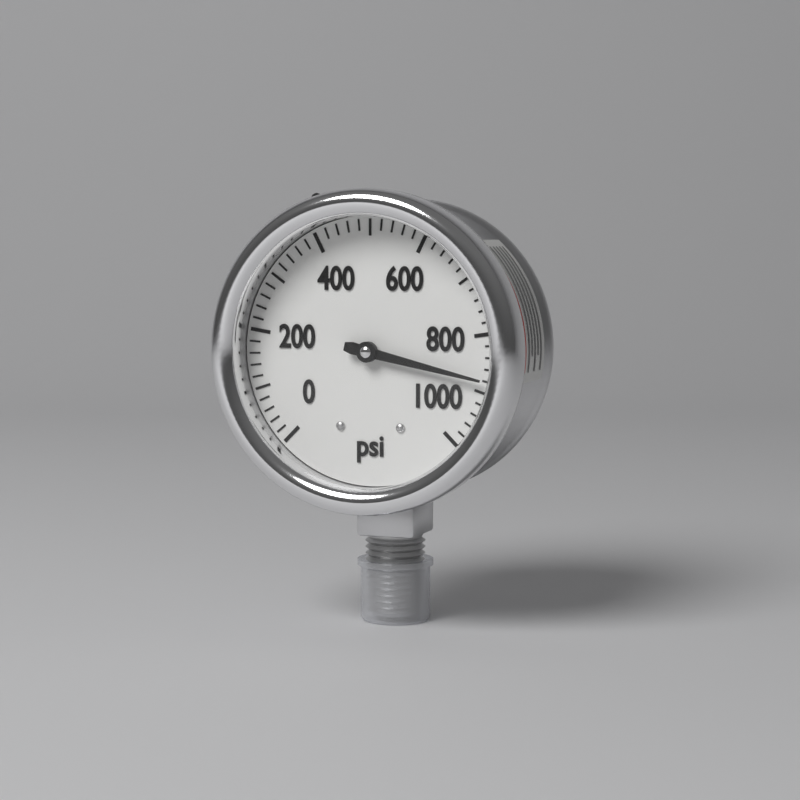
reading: 880 psi
